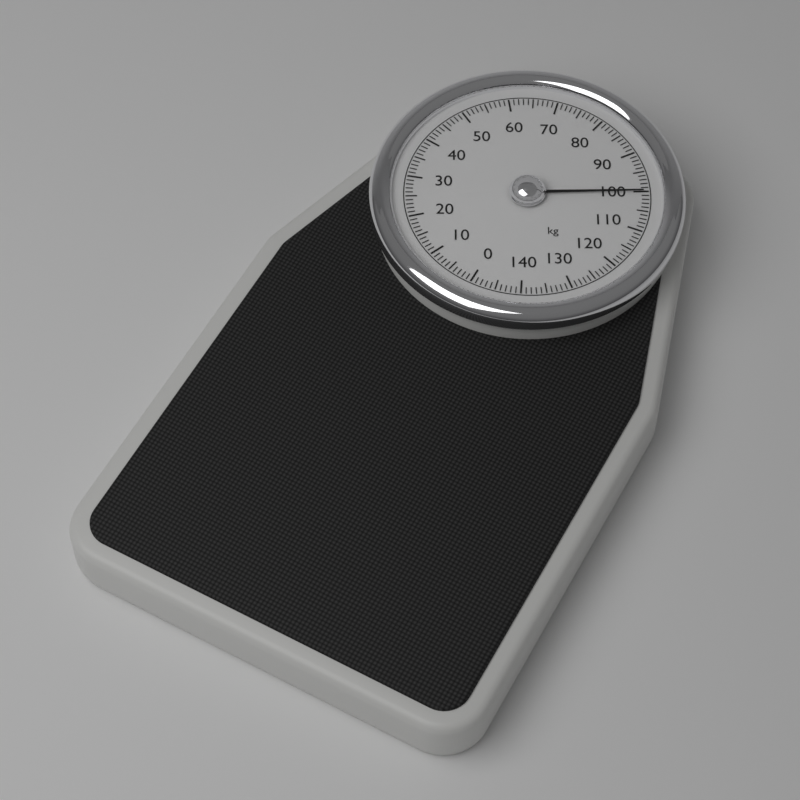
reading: 100 kg
